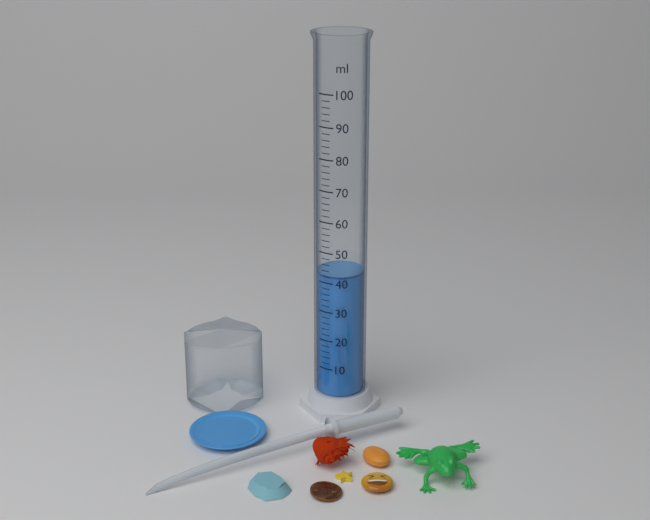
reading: 42 ml
